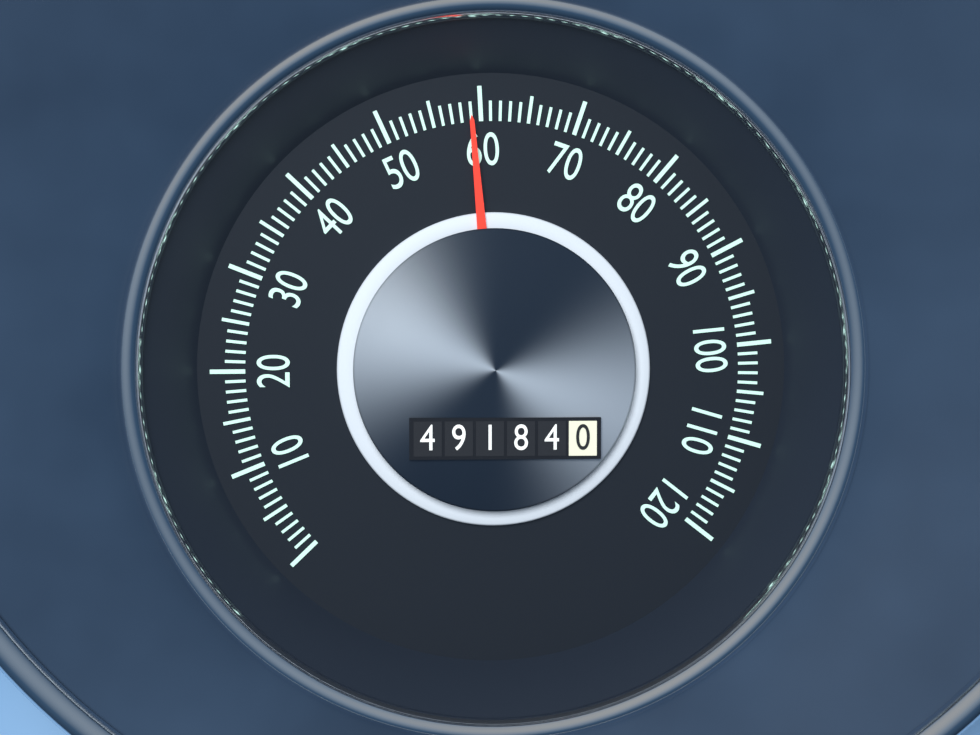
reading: 59 (no unit)
